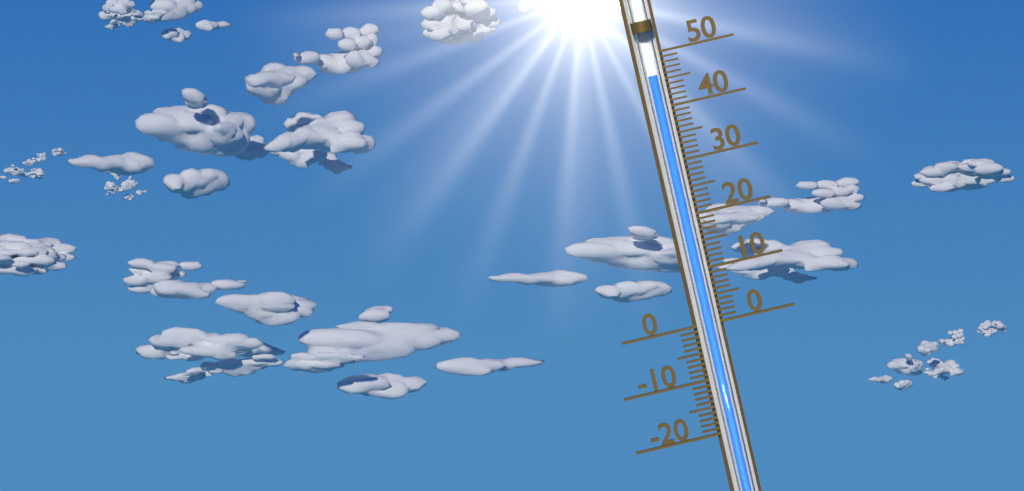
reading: 46 (no unit)
